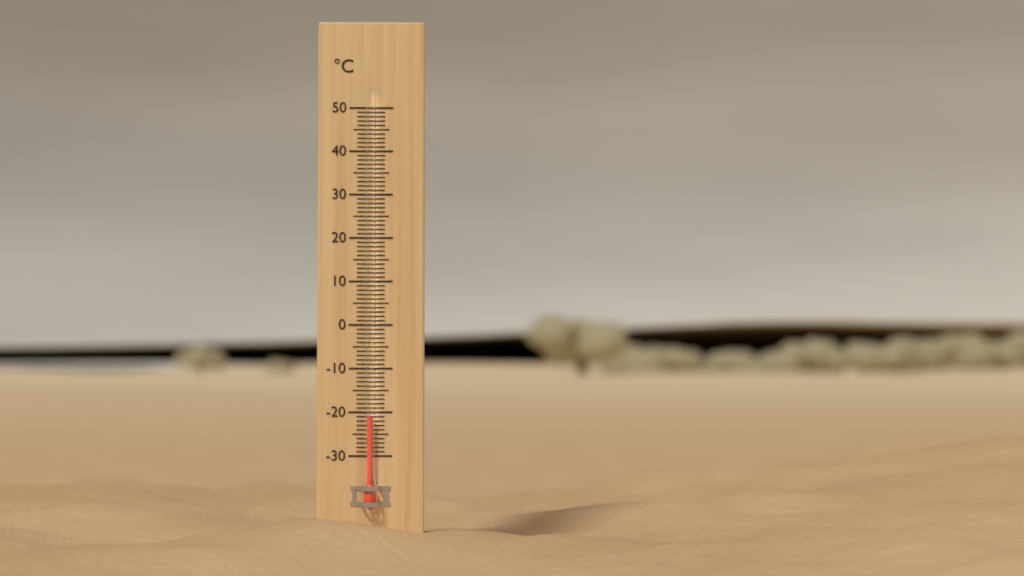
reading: -21 °C
